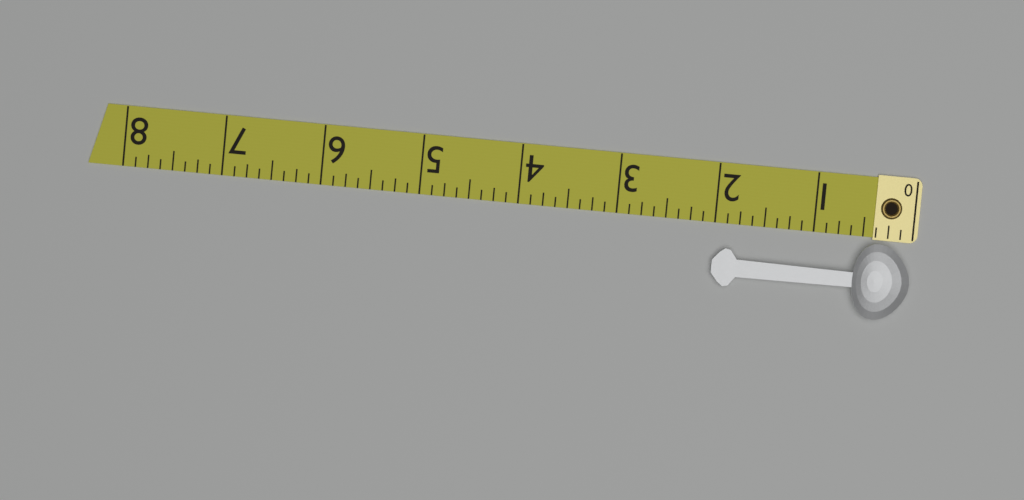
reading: 2.000 (no unit)
